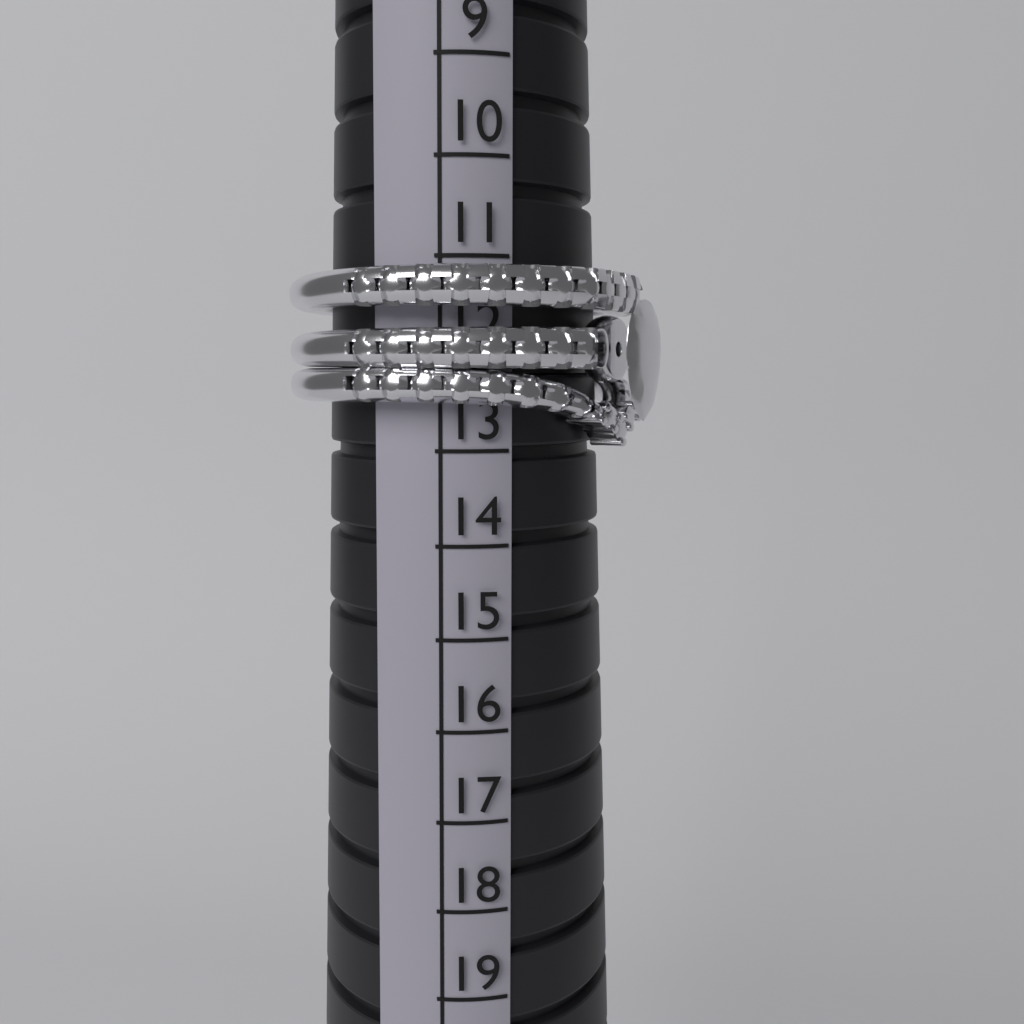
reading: 13 (no unit)
